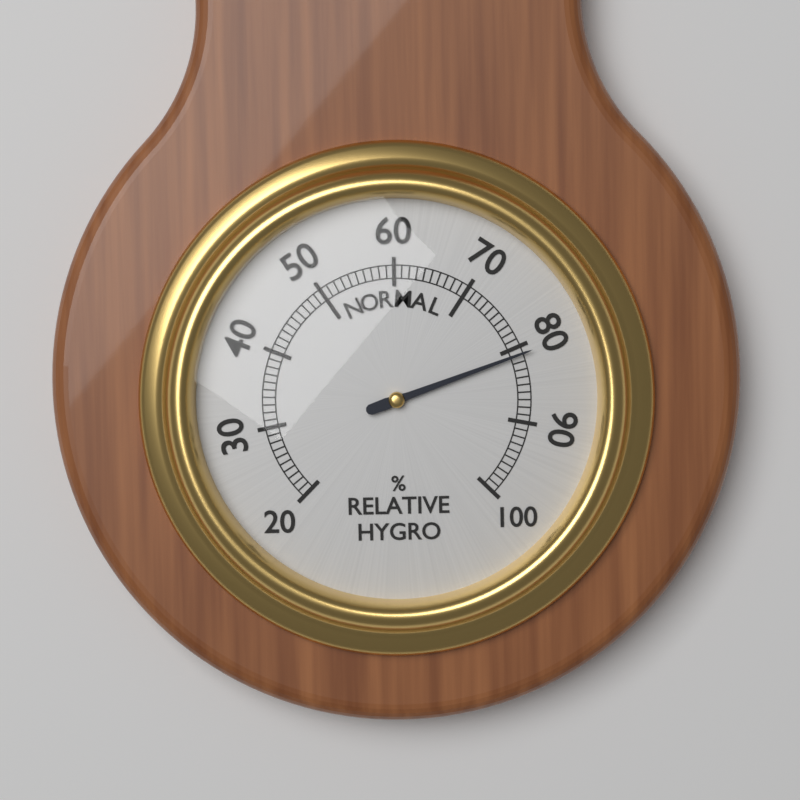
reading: 81 %
